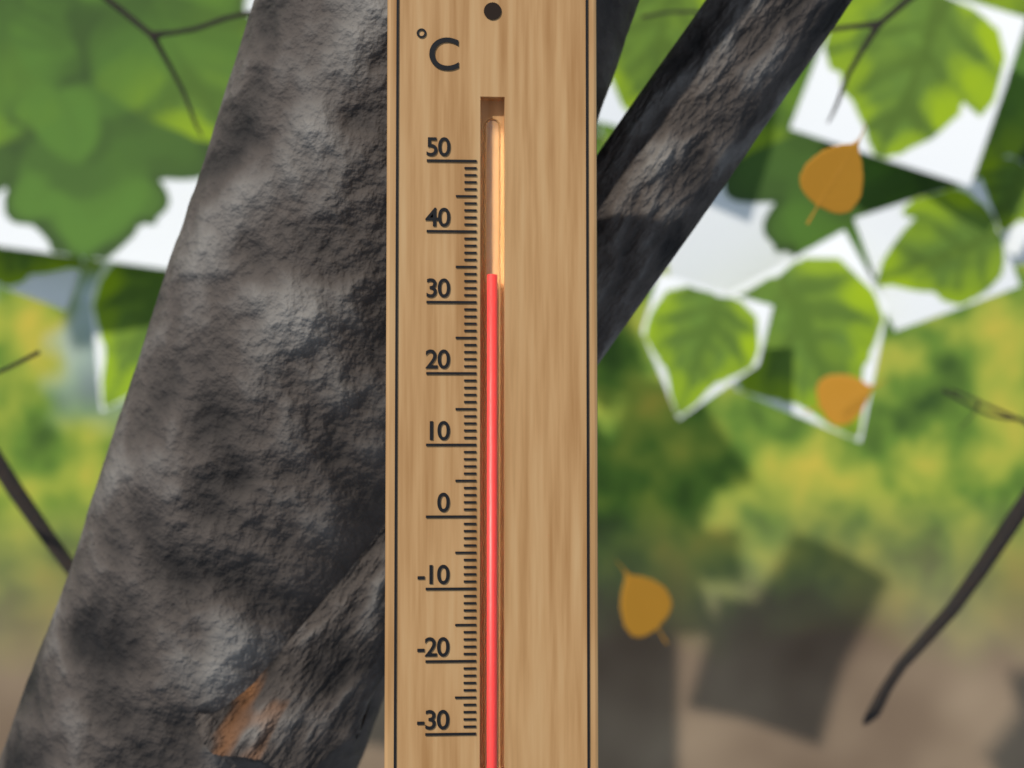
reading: 34 °C
